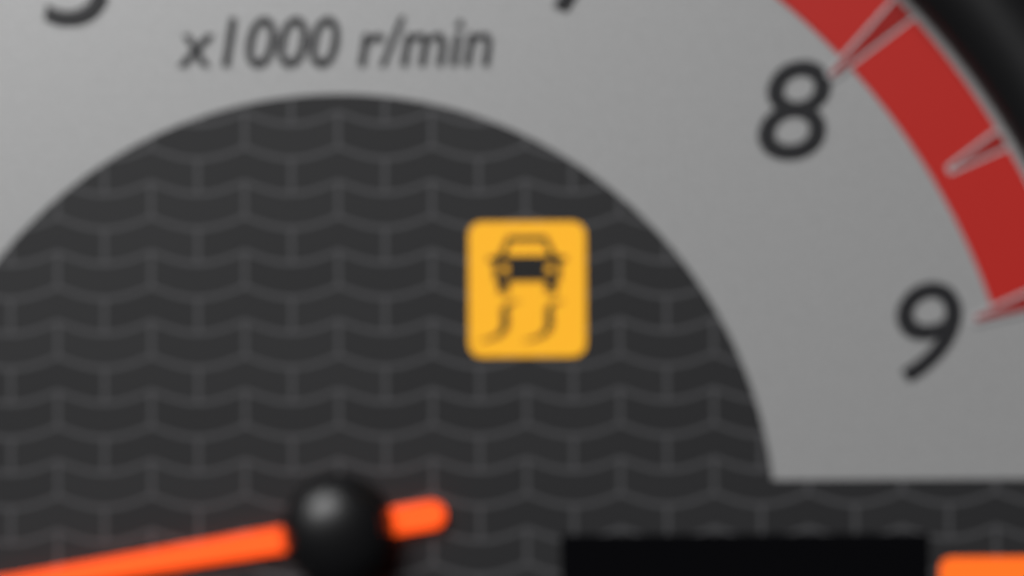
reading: 2.0 x1000 r/min
